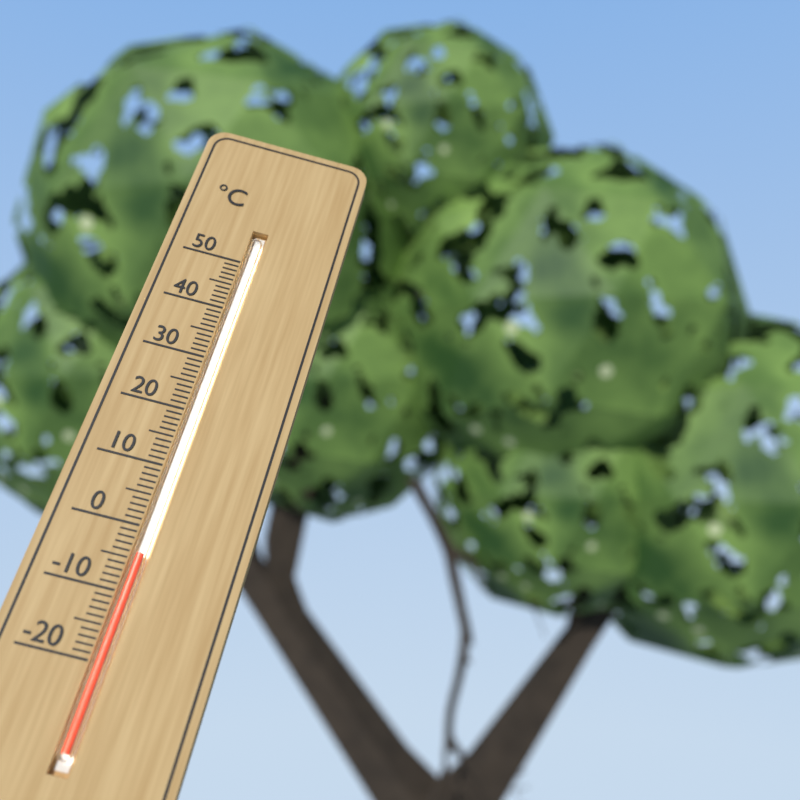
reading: -4 °C
